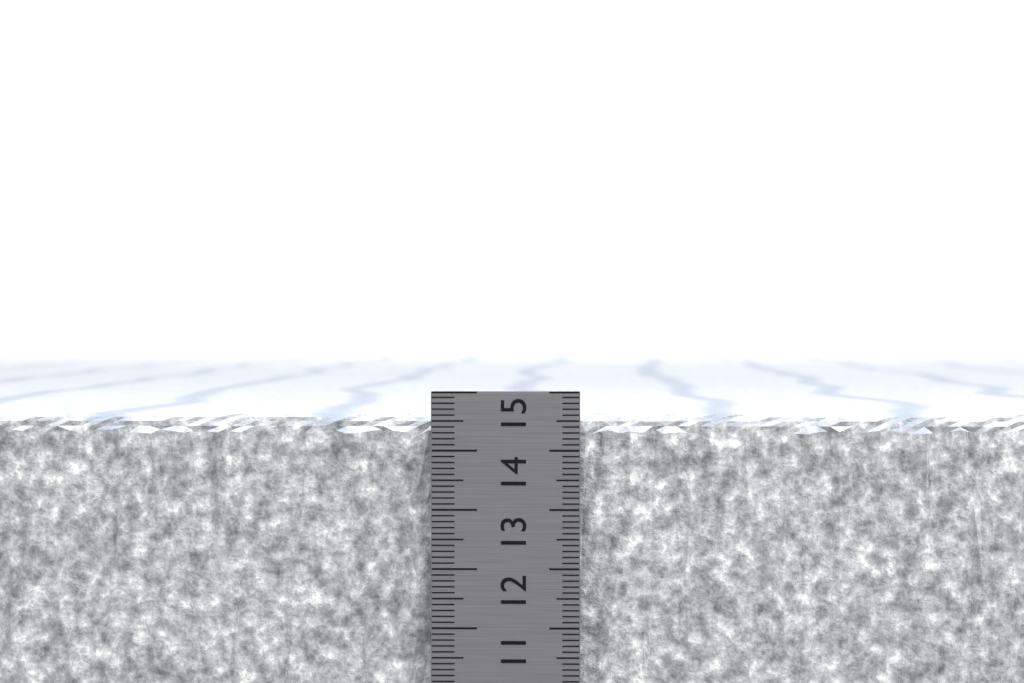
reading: 14.6 cm
